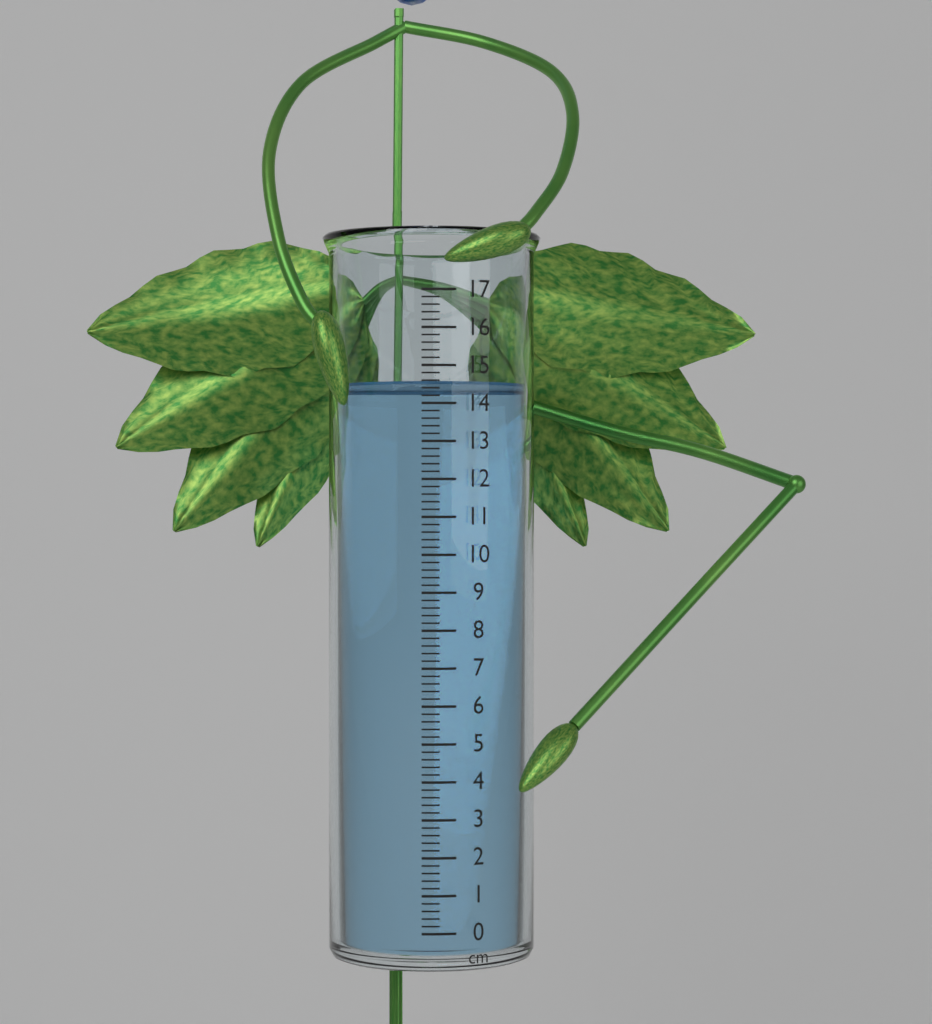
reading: 14.6 cm
